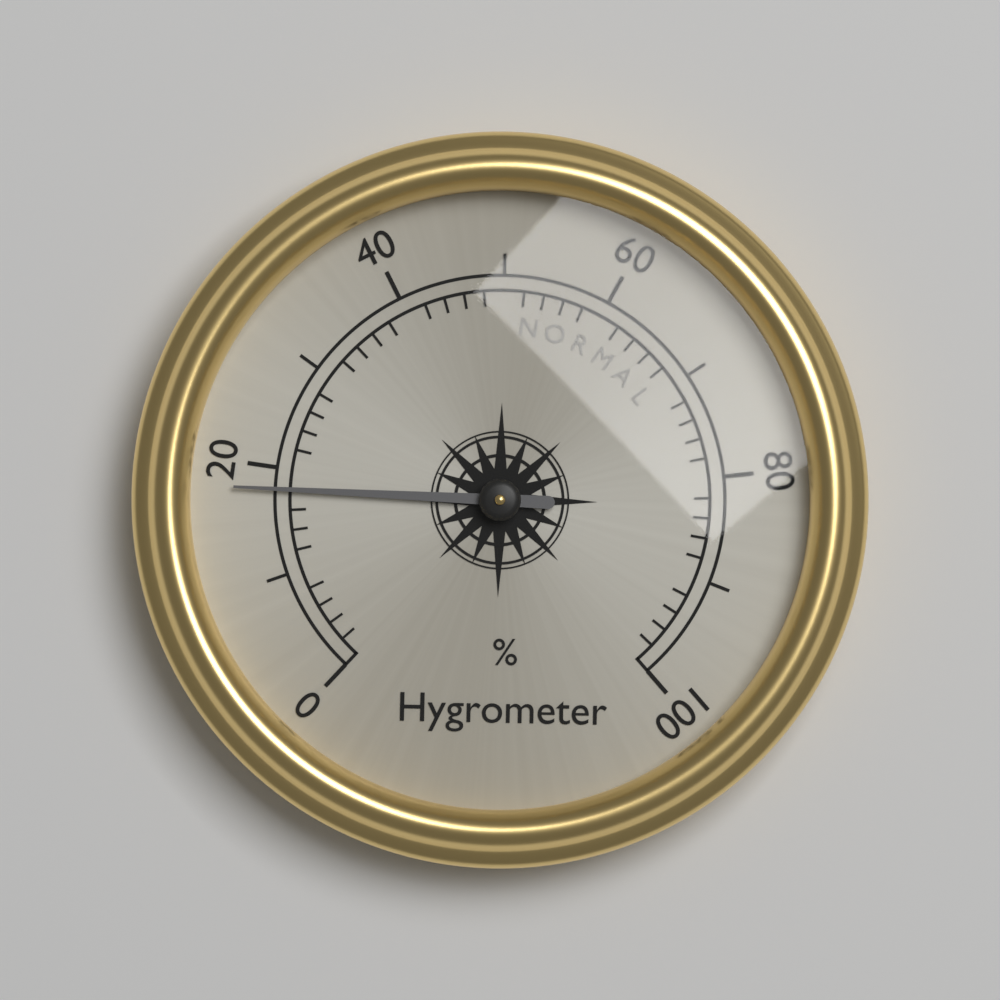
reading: 18 %
